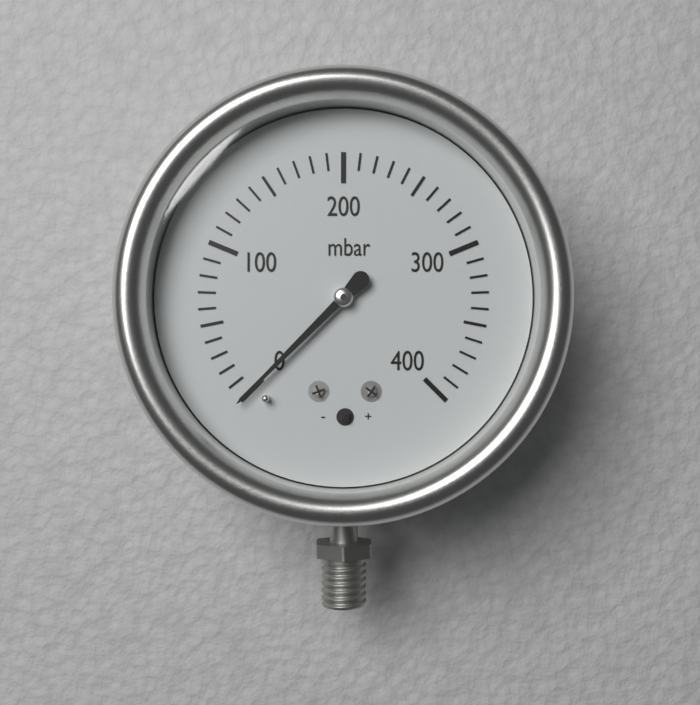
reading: 0 mbar
